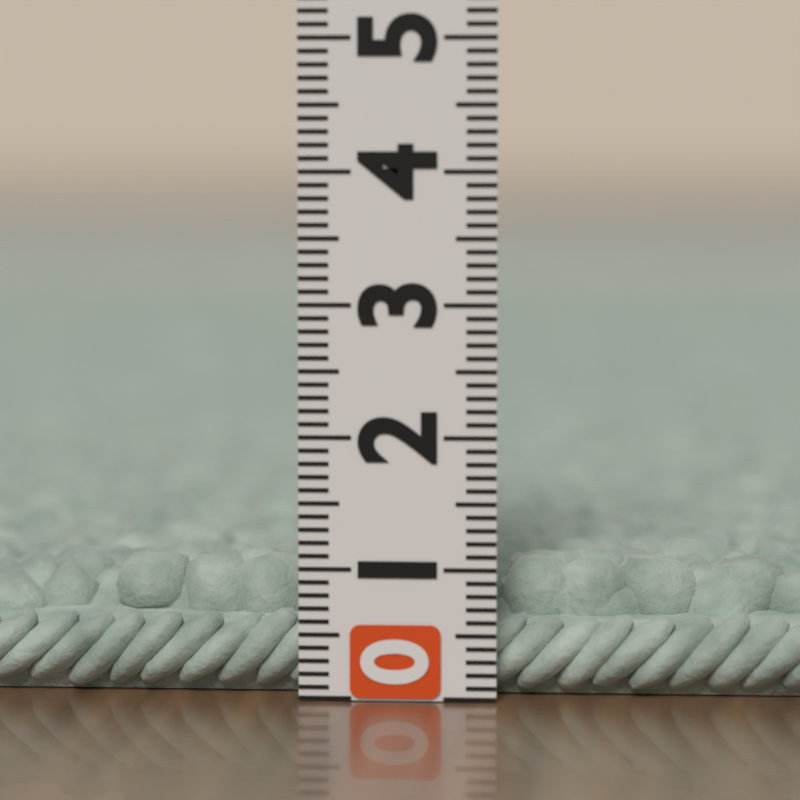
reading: 1.0 (no unit)
